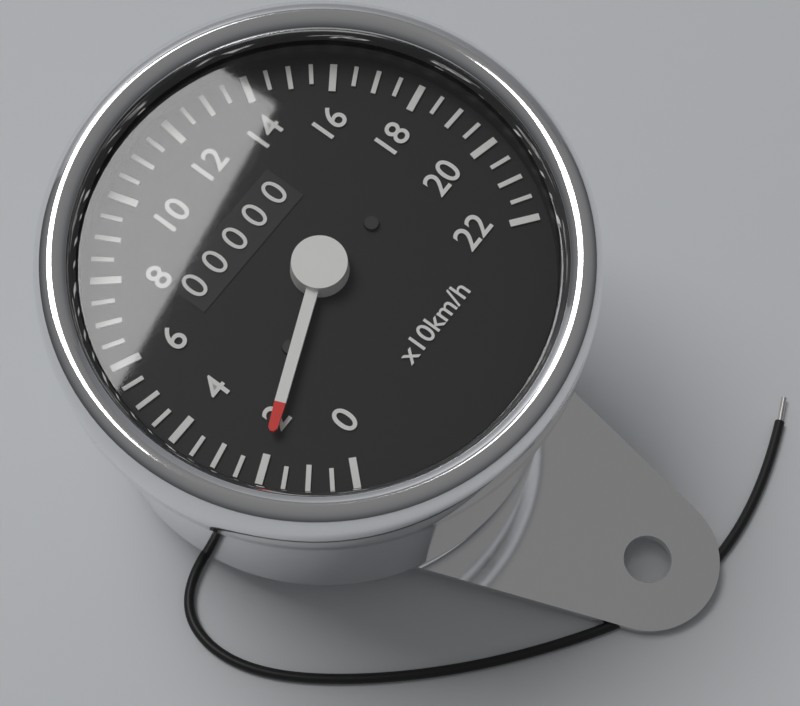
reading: 20 km/h
